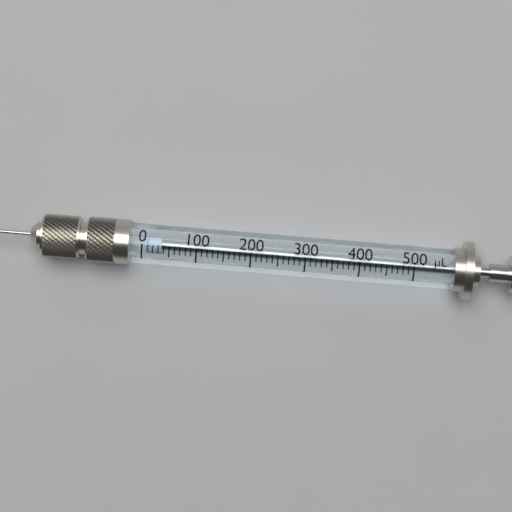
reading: 10 µL
